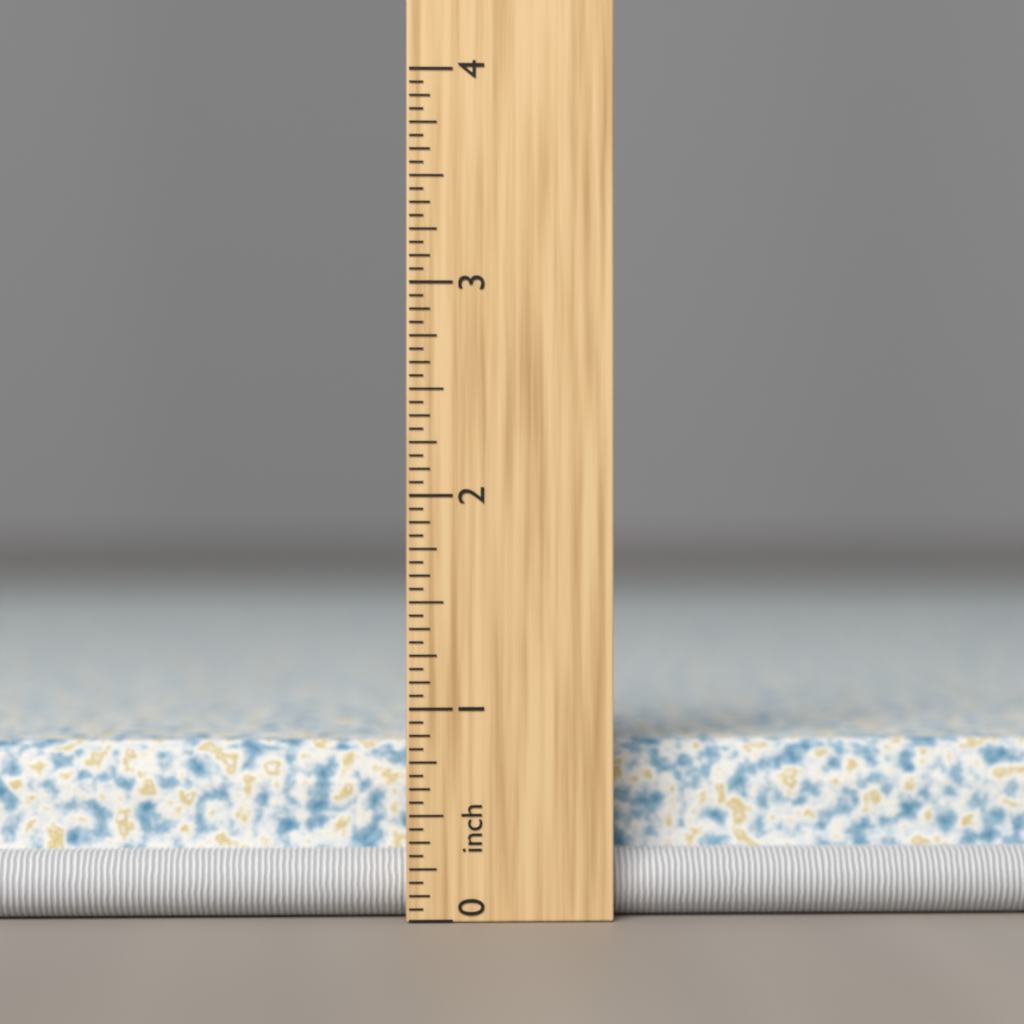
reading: 0.8125 inch
